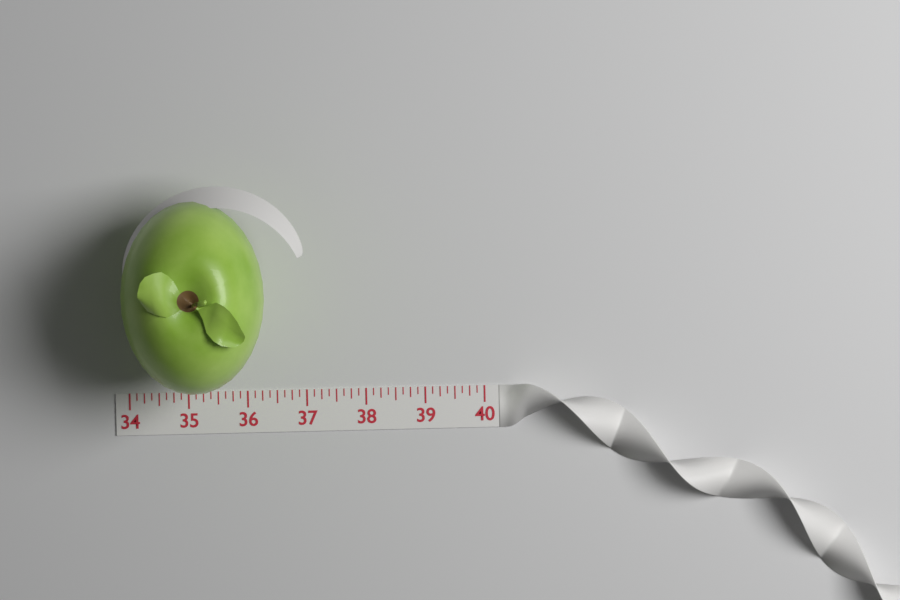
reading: 36.375 (no unit)
